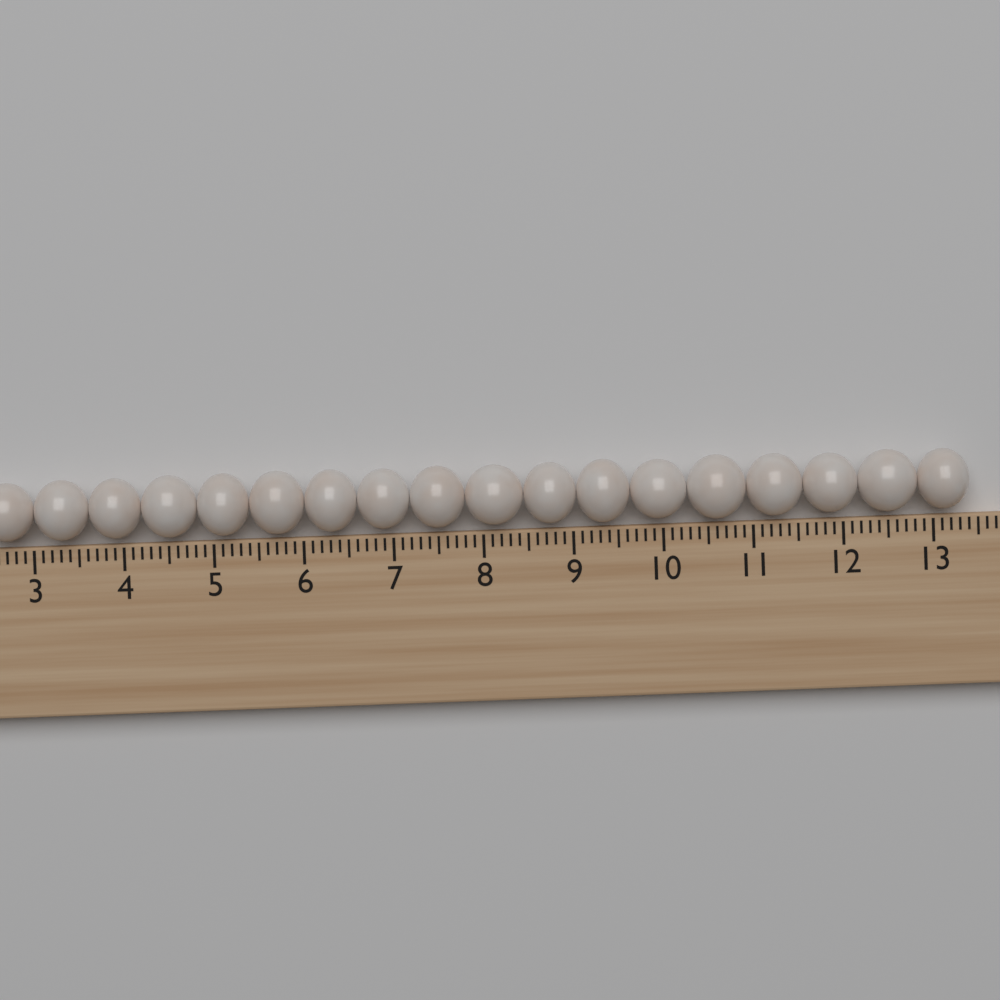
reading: 13.4 (no unit)
